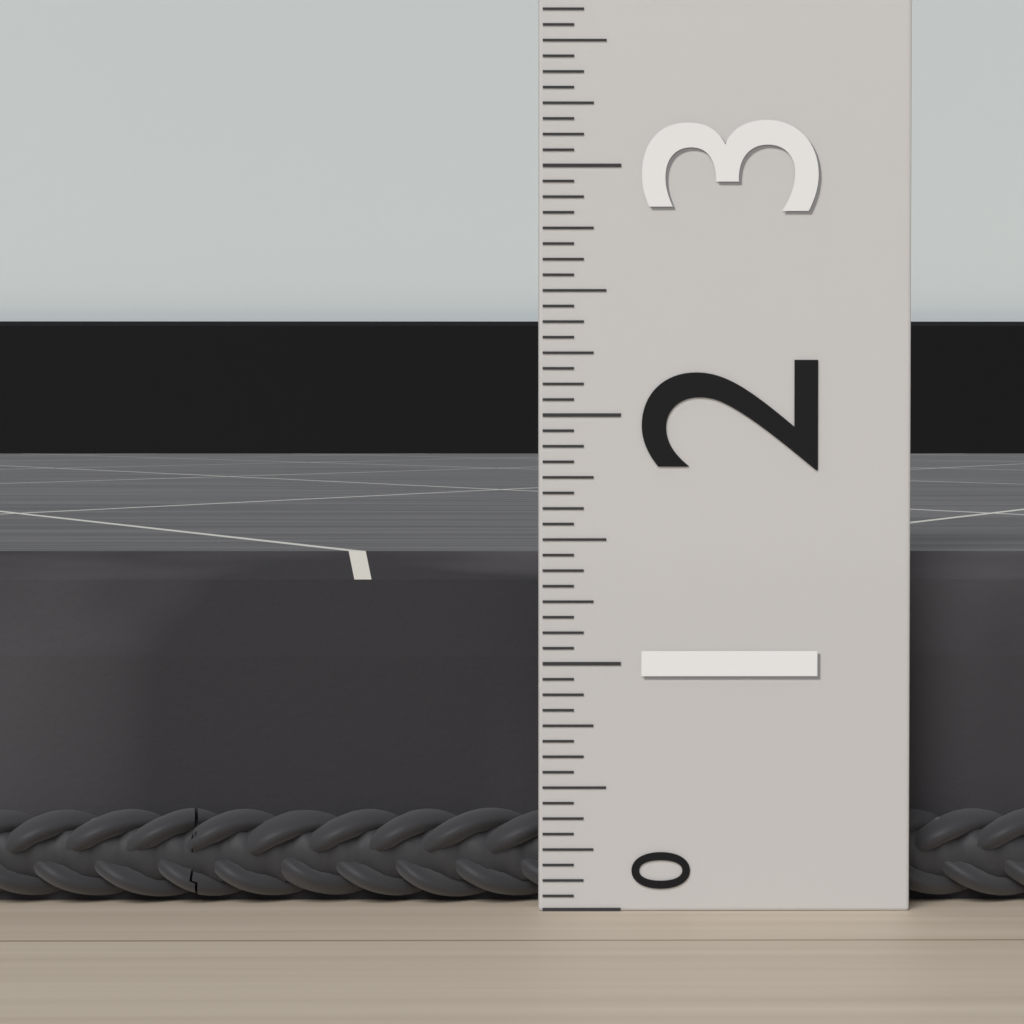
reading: 1.4375 (no unit)
